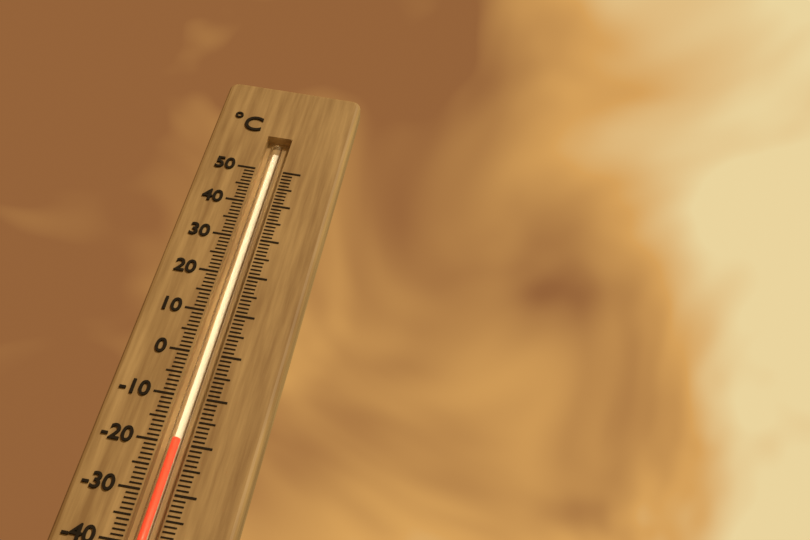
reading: -19 °C
